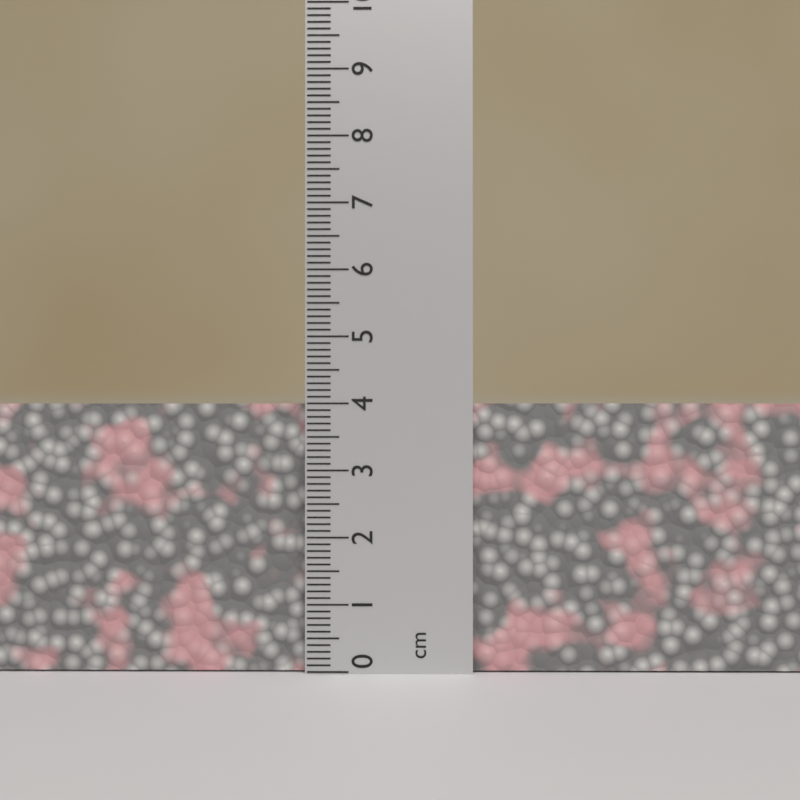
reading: 4.0 cm
